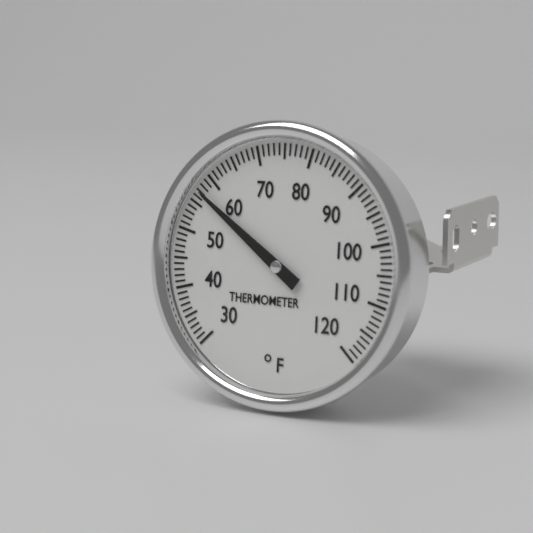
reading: 57 °F
